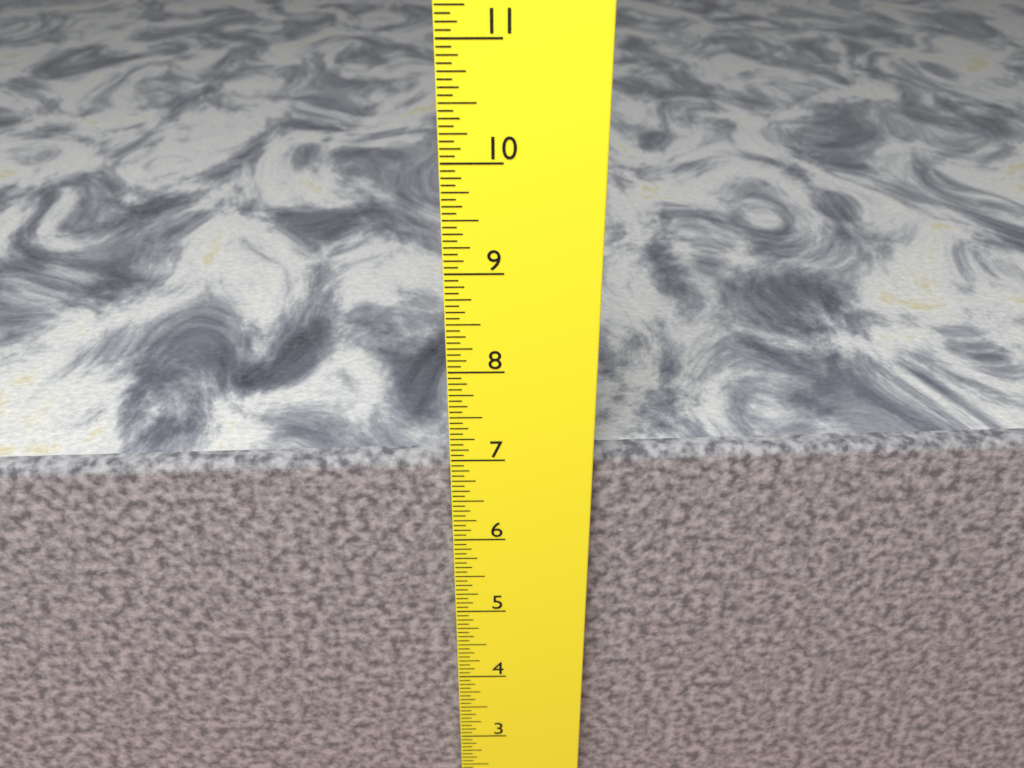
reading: 6.9375 in
